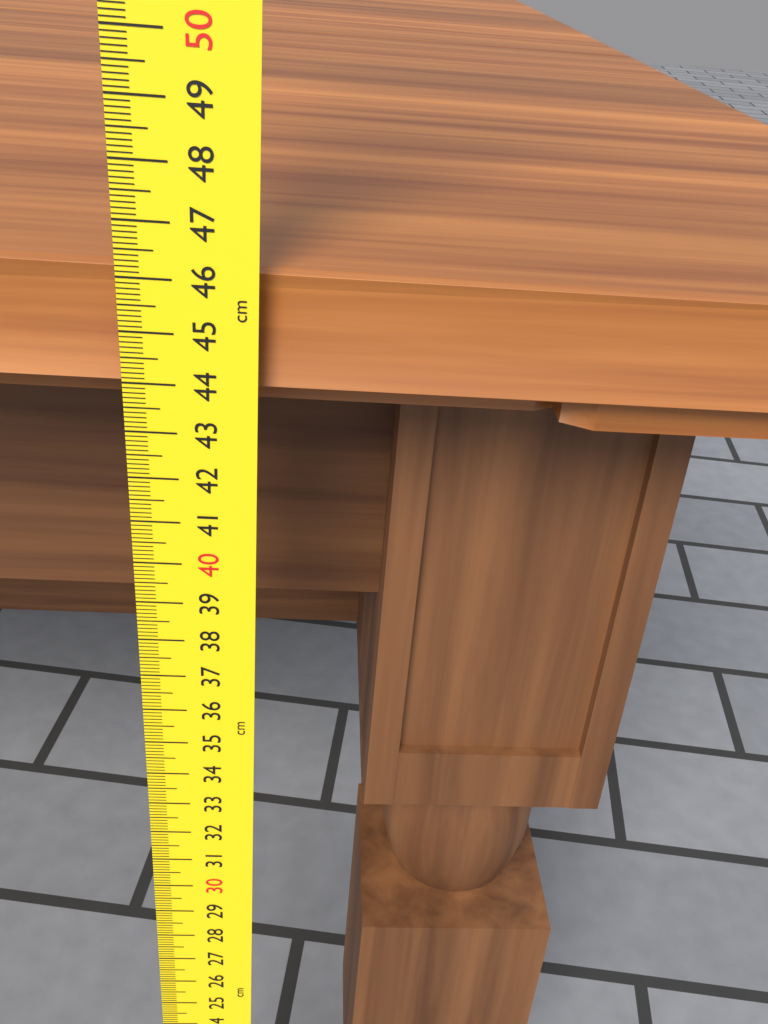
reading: 46.1 cm
